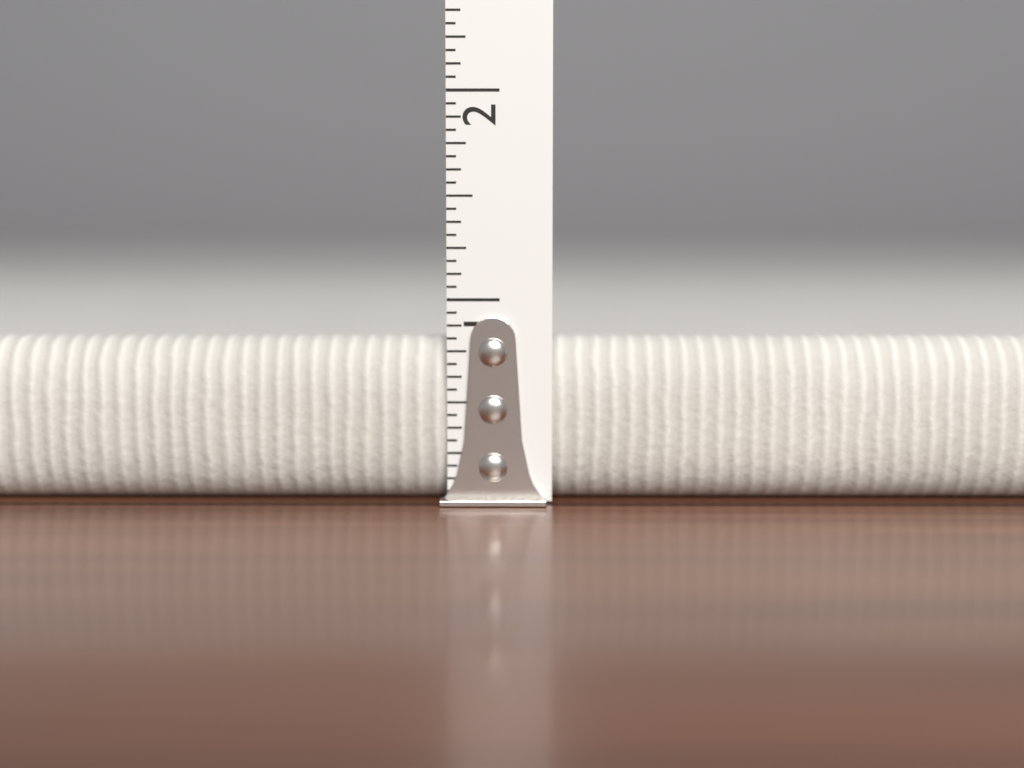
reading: 0.8125 in
